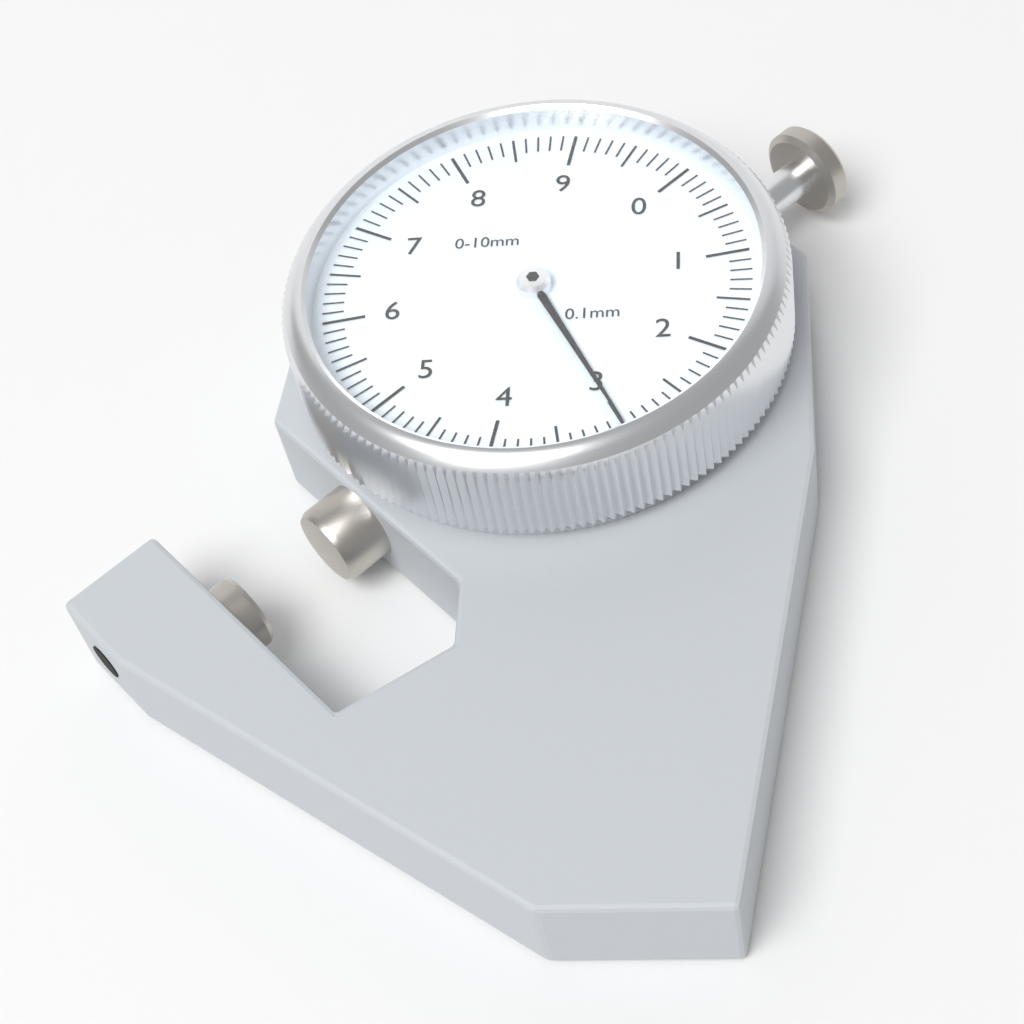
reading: 3.0 mm
